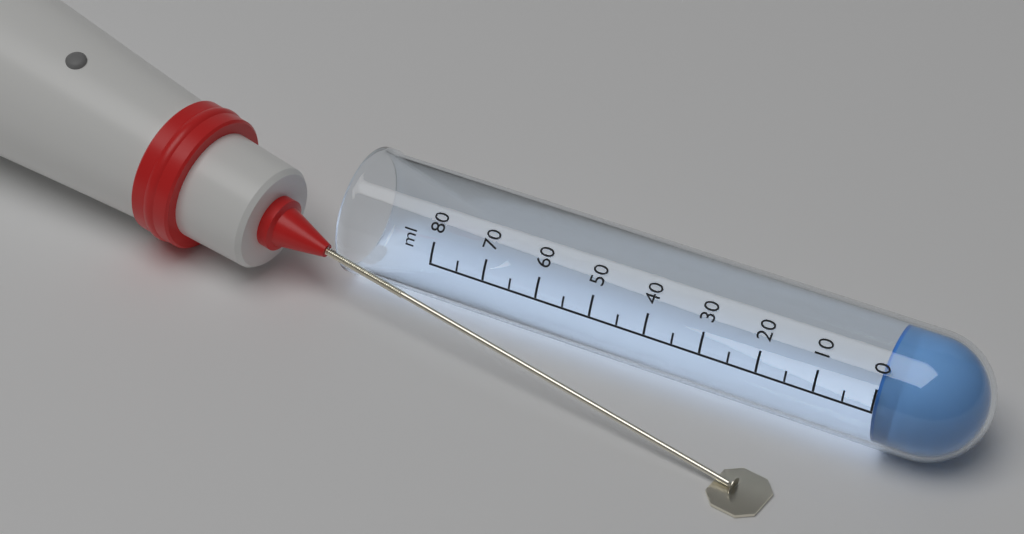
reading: 0 ml
